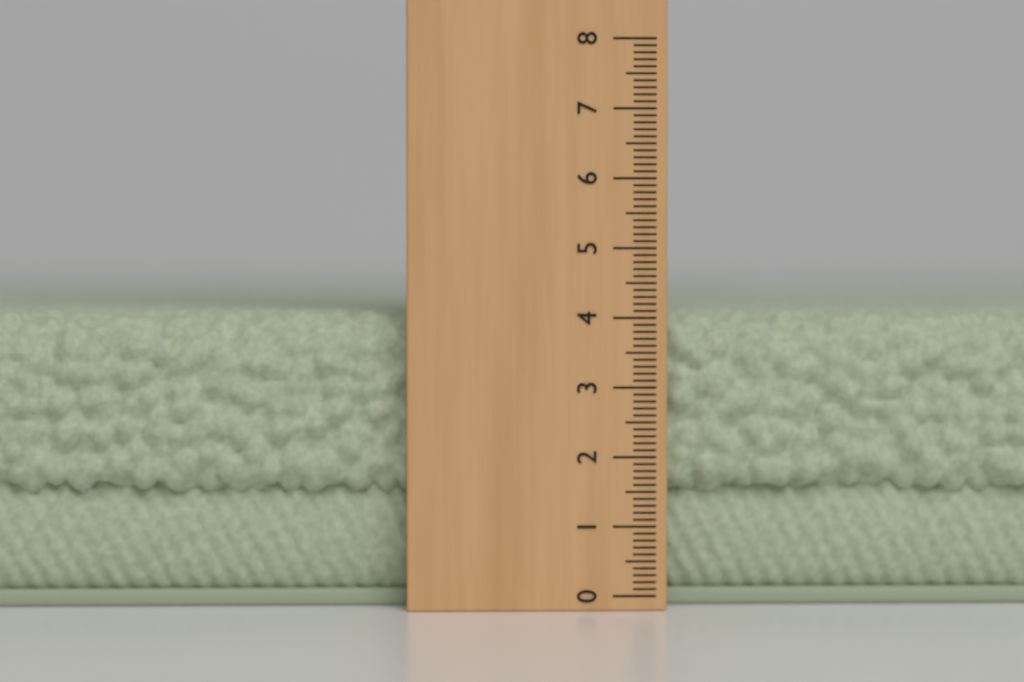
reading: 4.1 (no unit)
